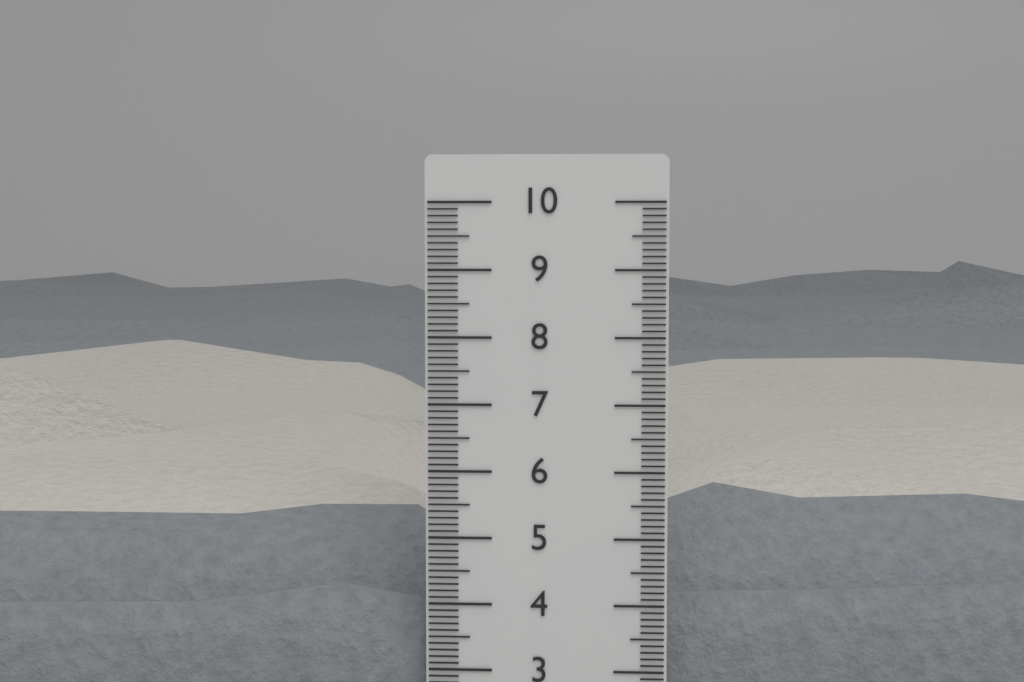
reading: 7.8 cm
